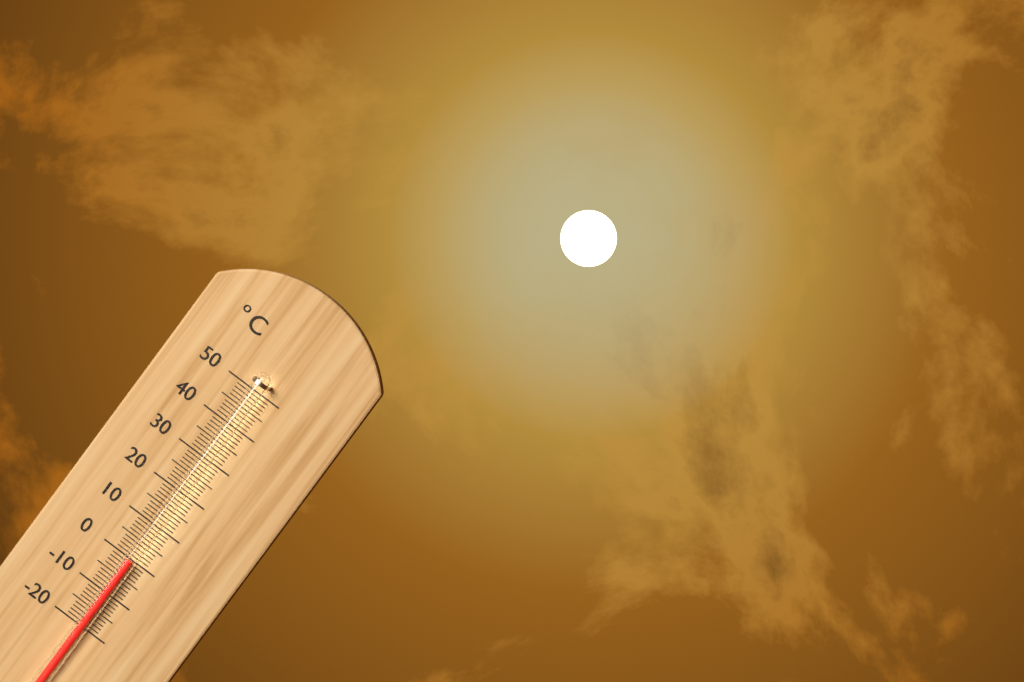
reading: 0 °C
